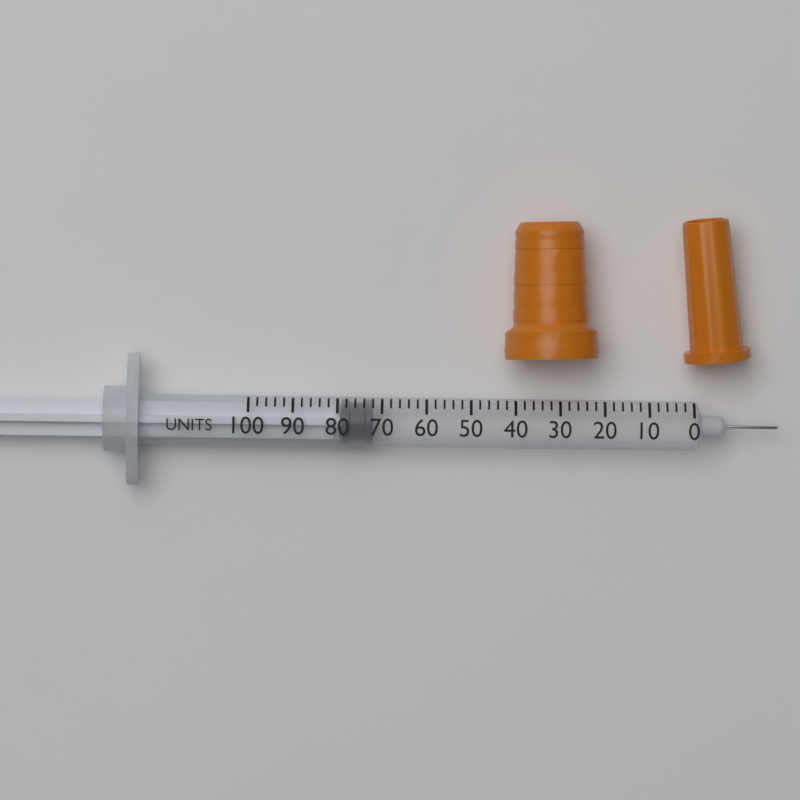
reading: 72 units
